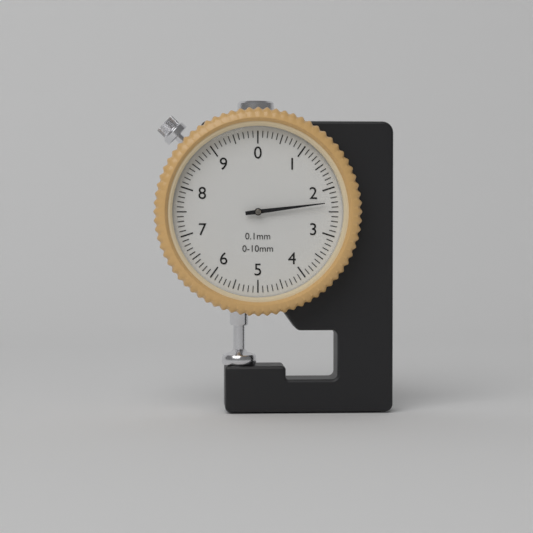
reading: 2.3 mm
